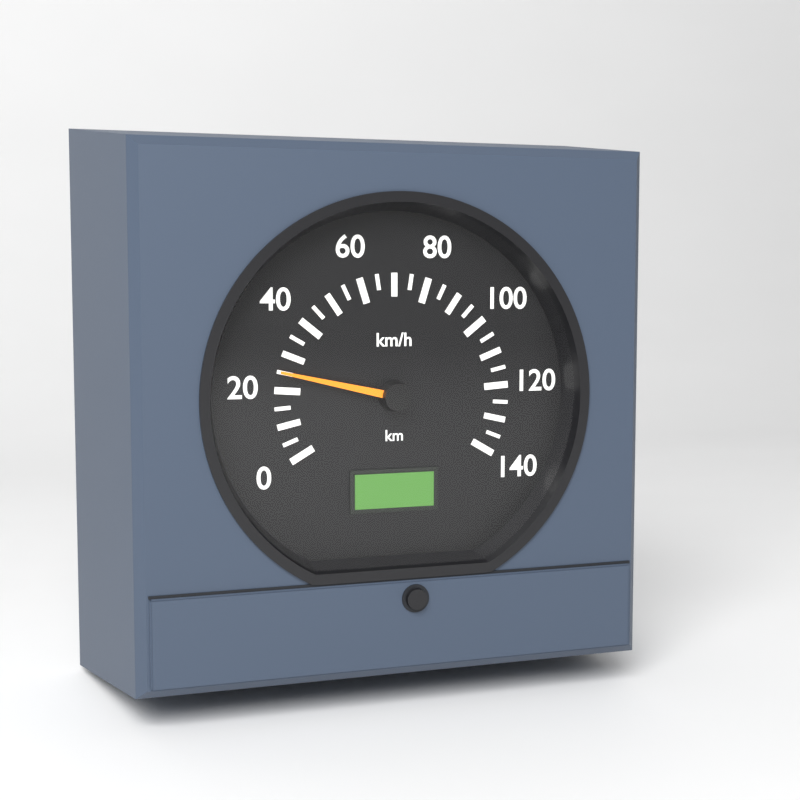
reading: 25 km/h
